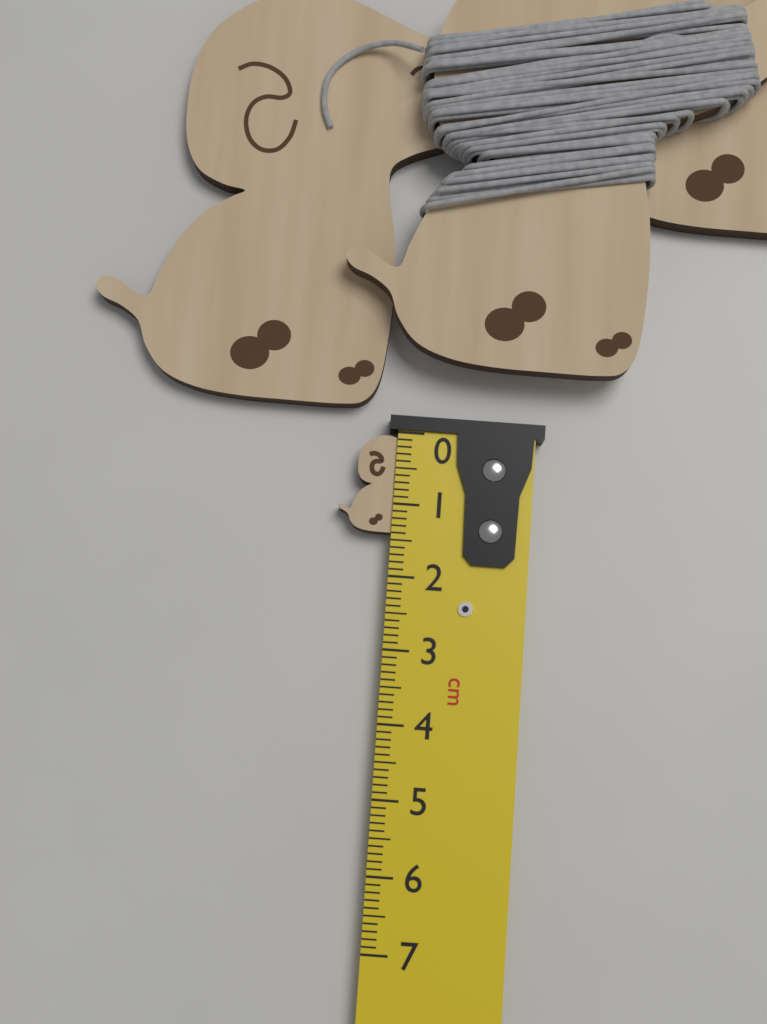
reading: 1.4 cm
